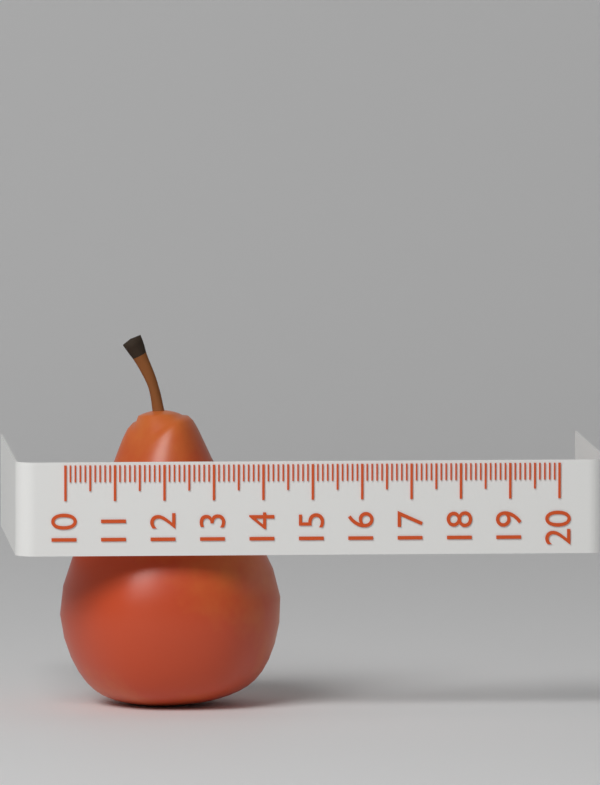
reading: 14.5 (no unit)
